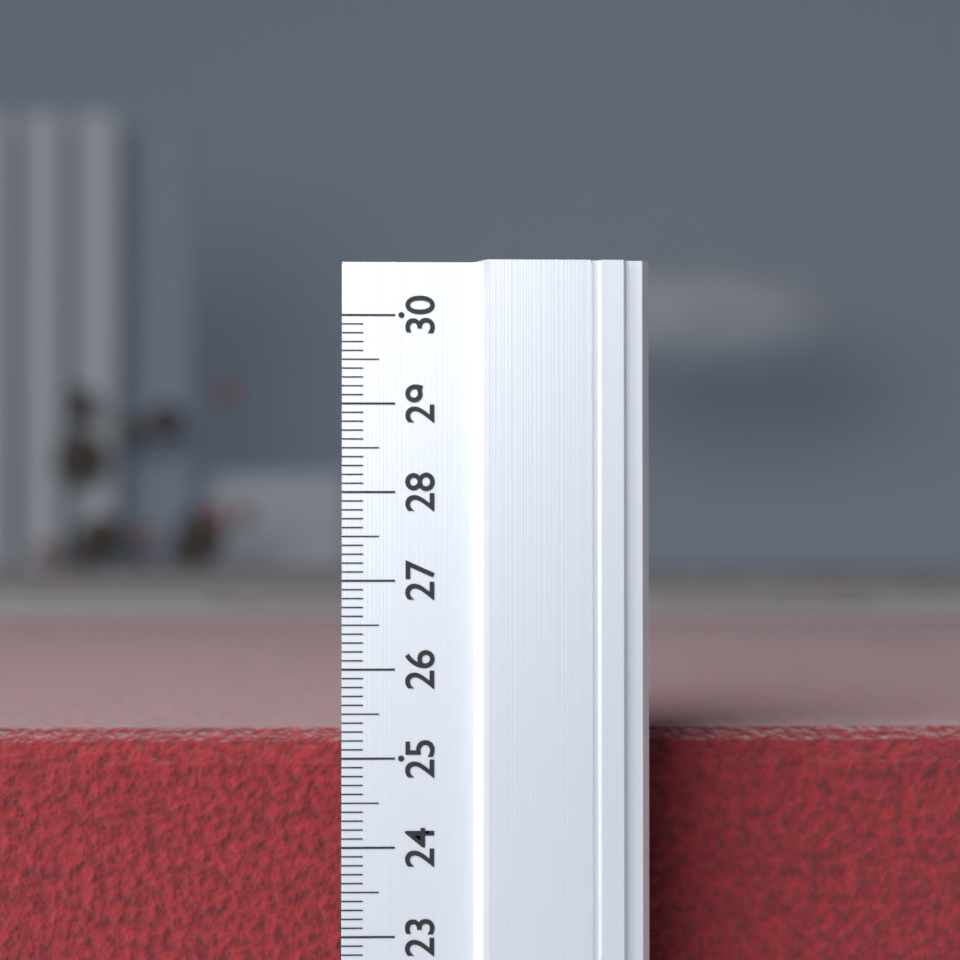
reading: 25.2 (no unit)
